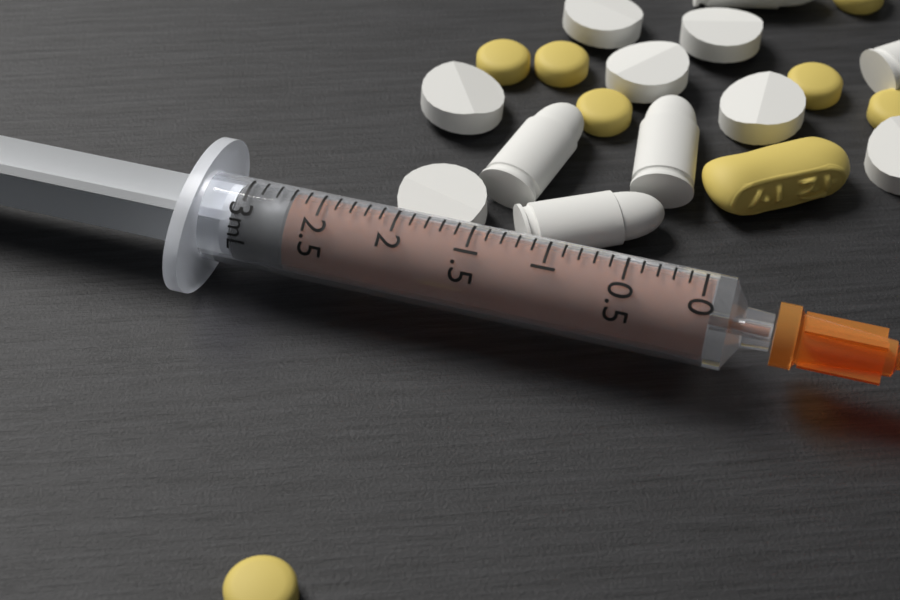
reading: 2.7 mL
